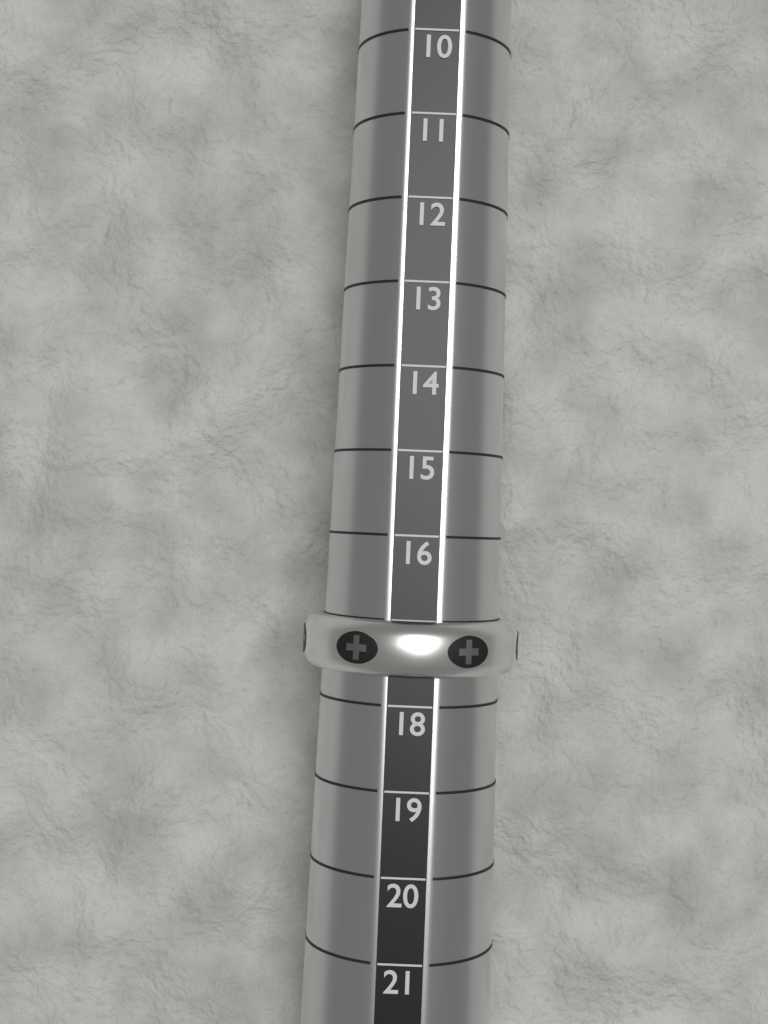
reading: 17 (no unit)
